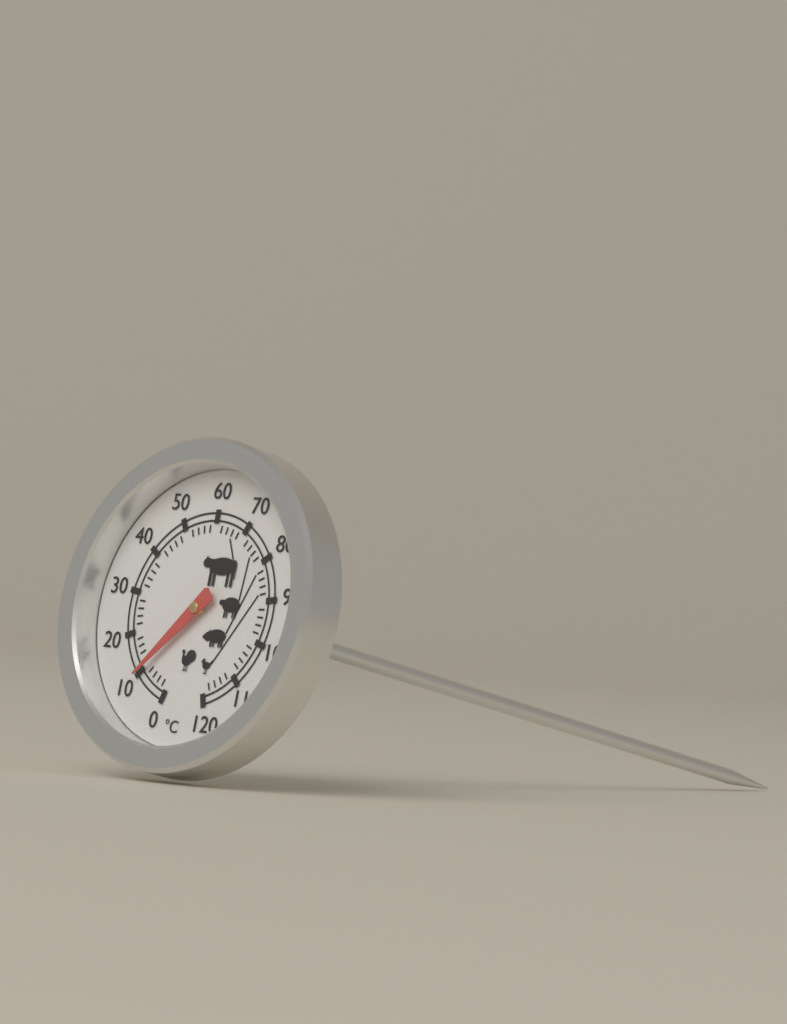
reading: 10 °C
